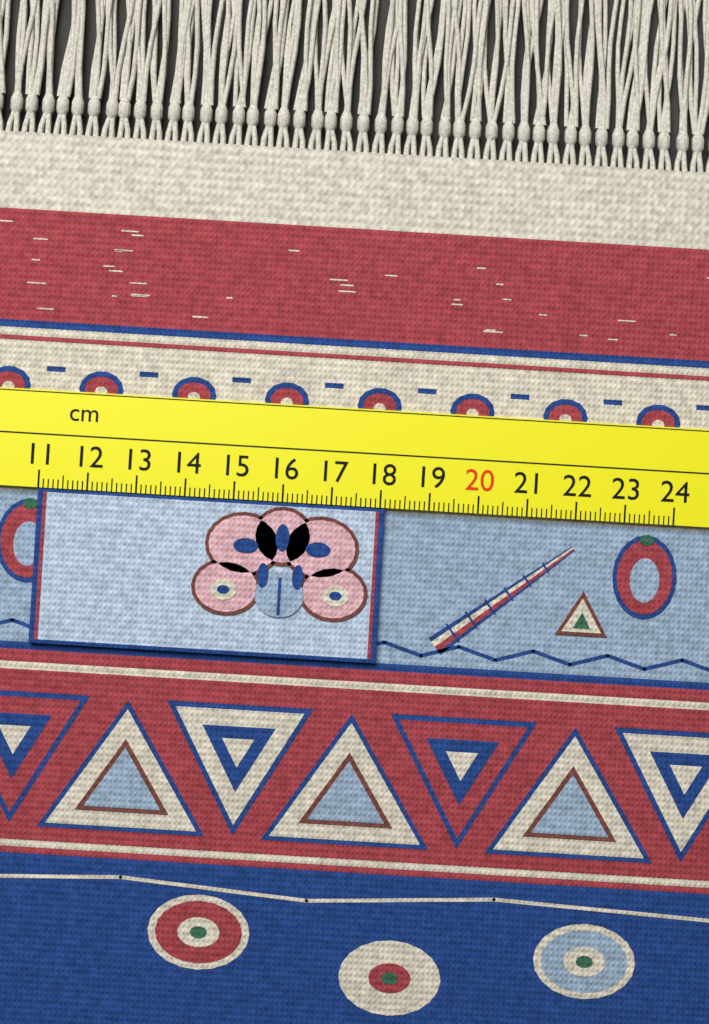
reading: 18.1 cm
